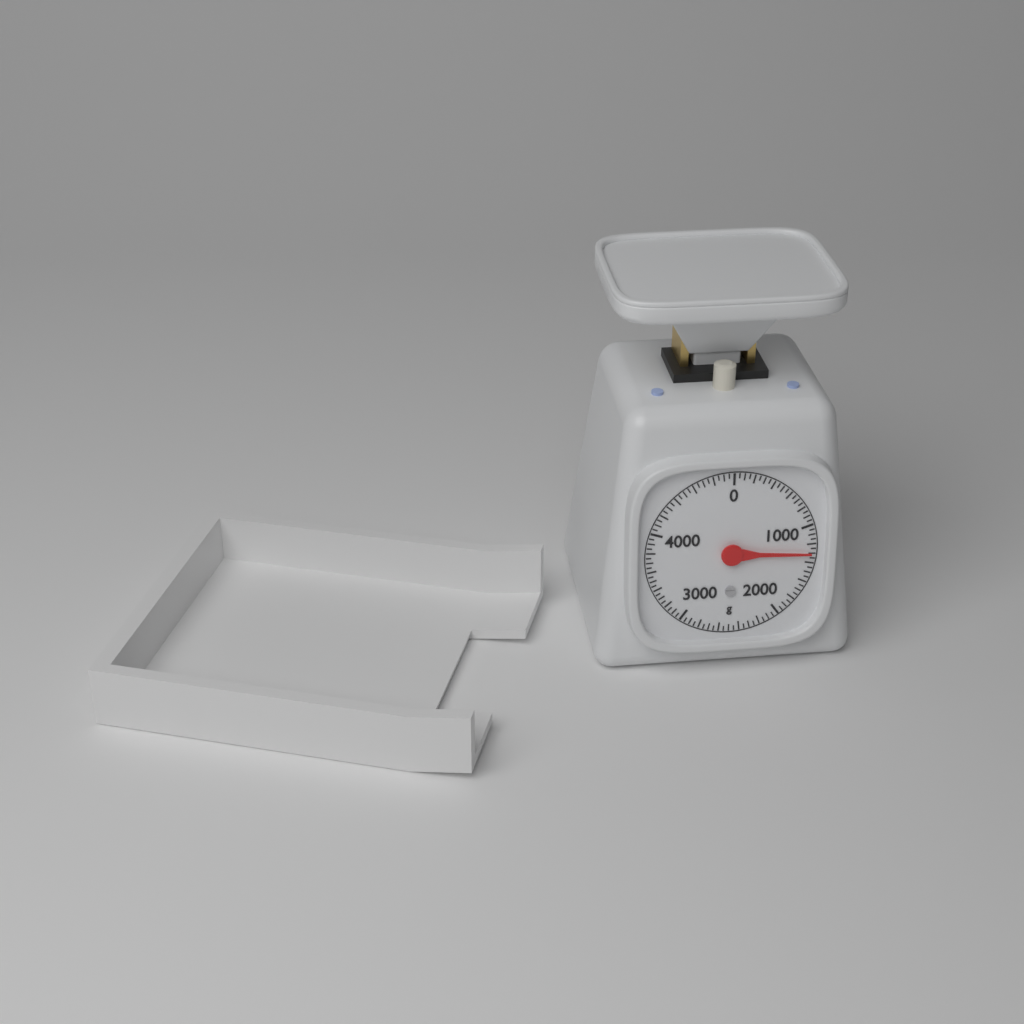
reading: 1300 g
